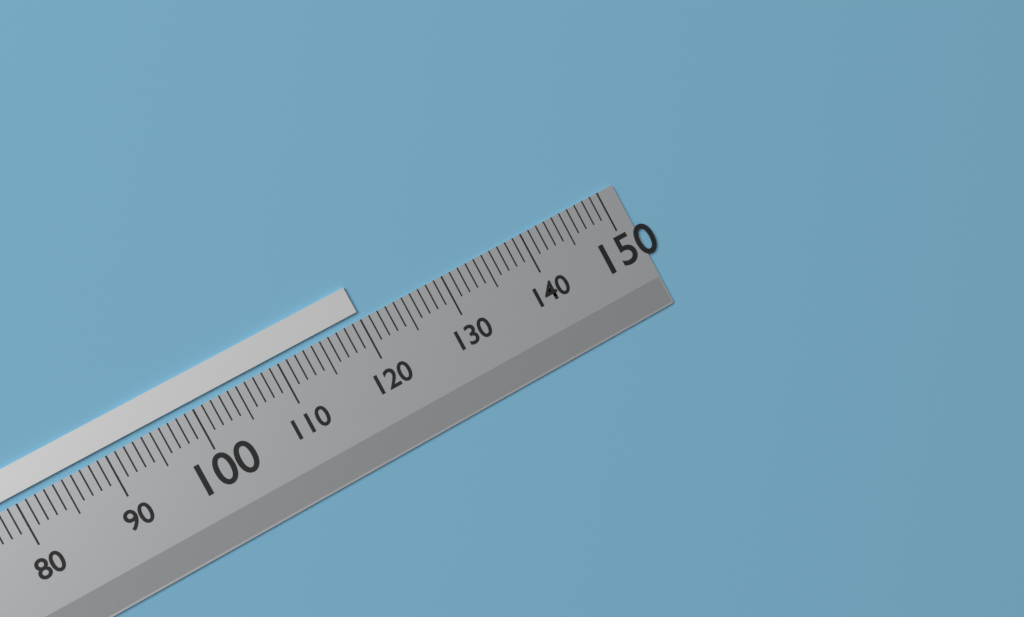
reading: 120 (no unit)
